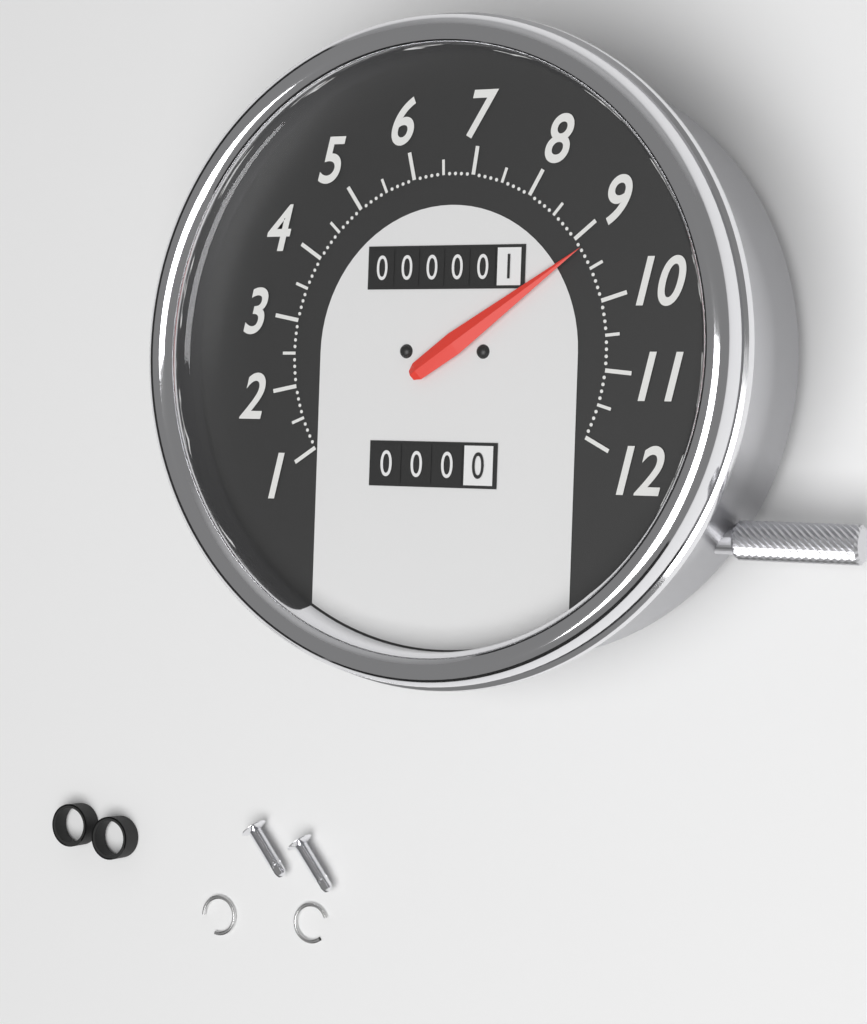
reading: 9.2 (no unit)
